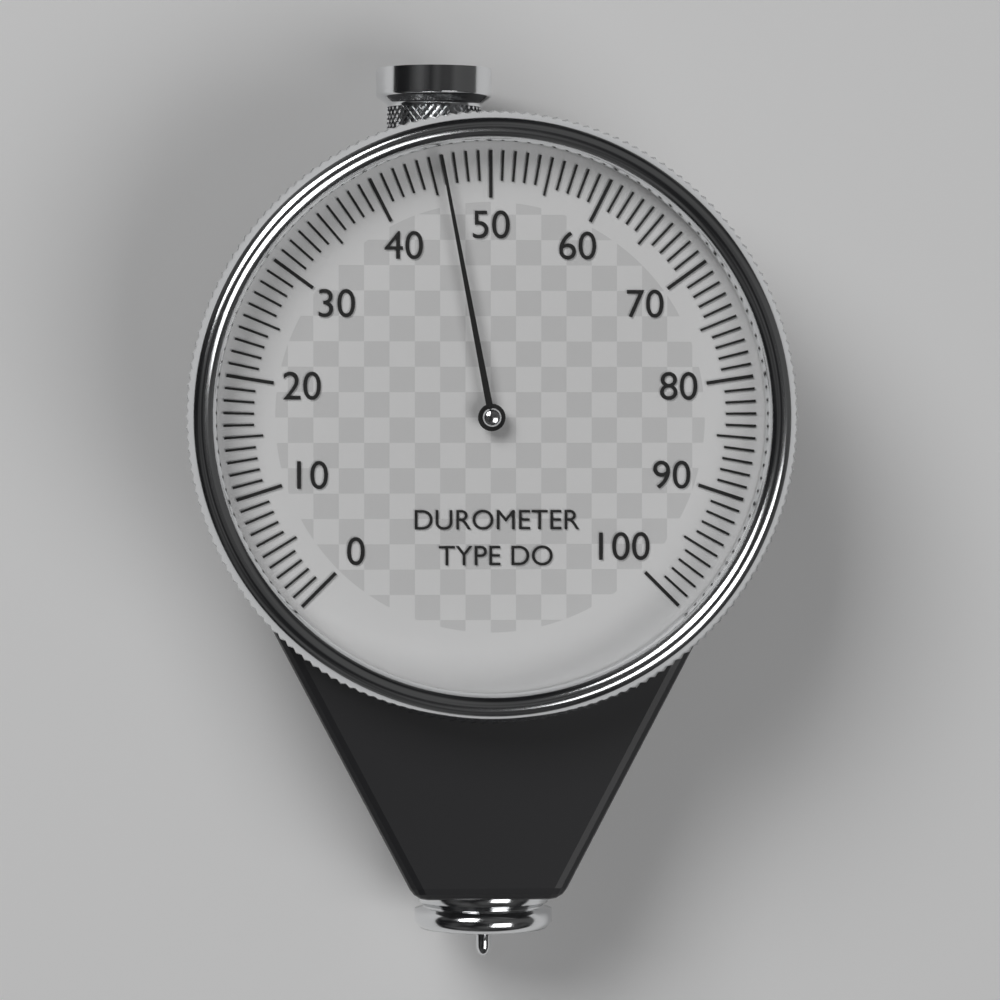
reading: 46 (no unit)
